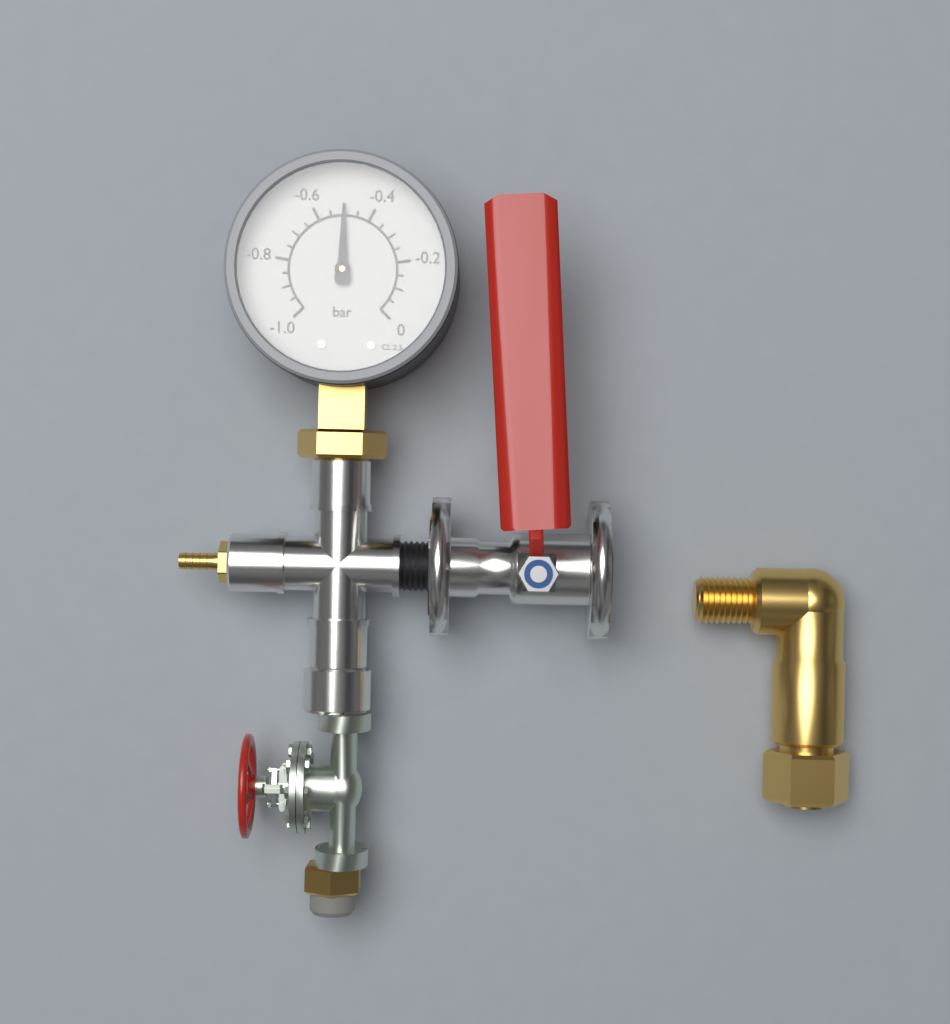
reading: -0.50 bar
